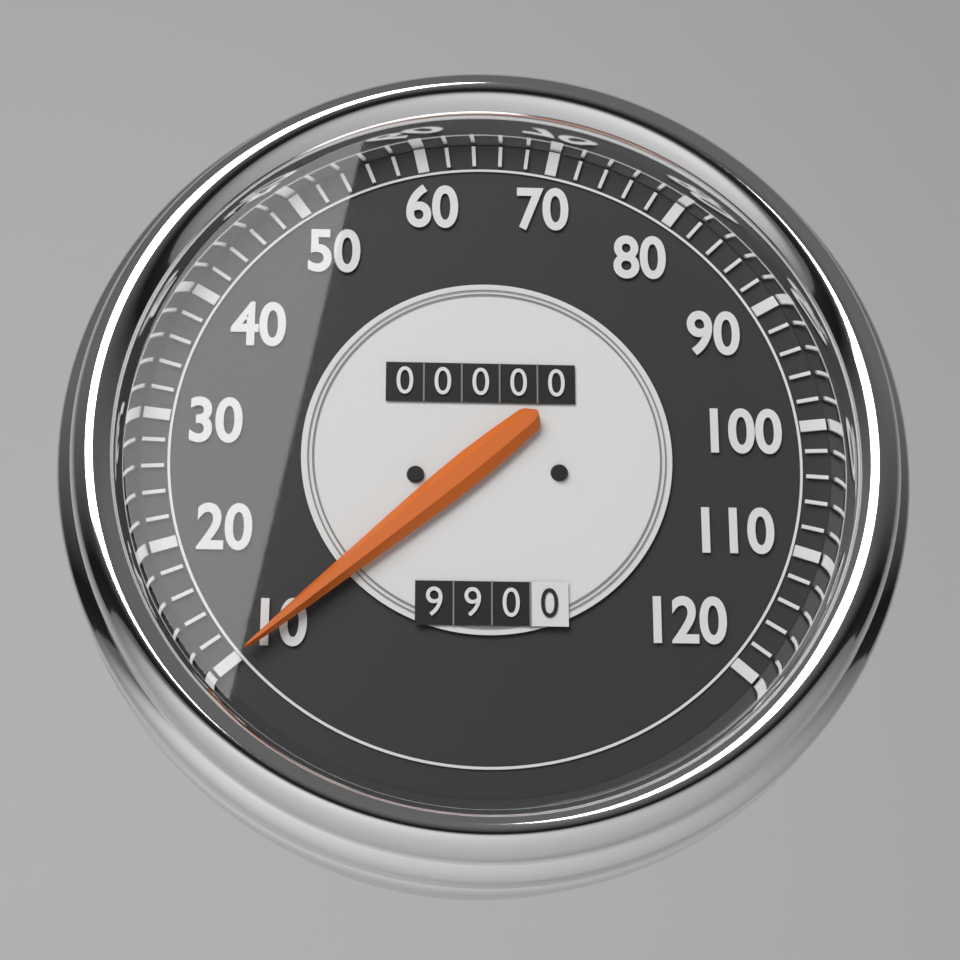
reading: 10 (no unit)
